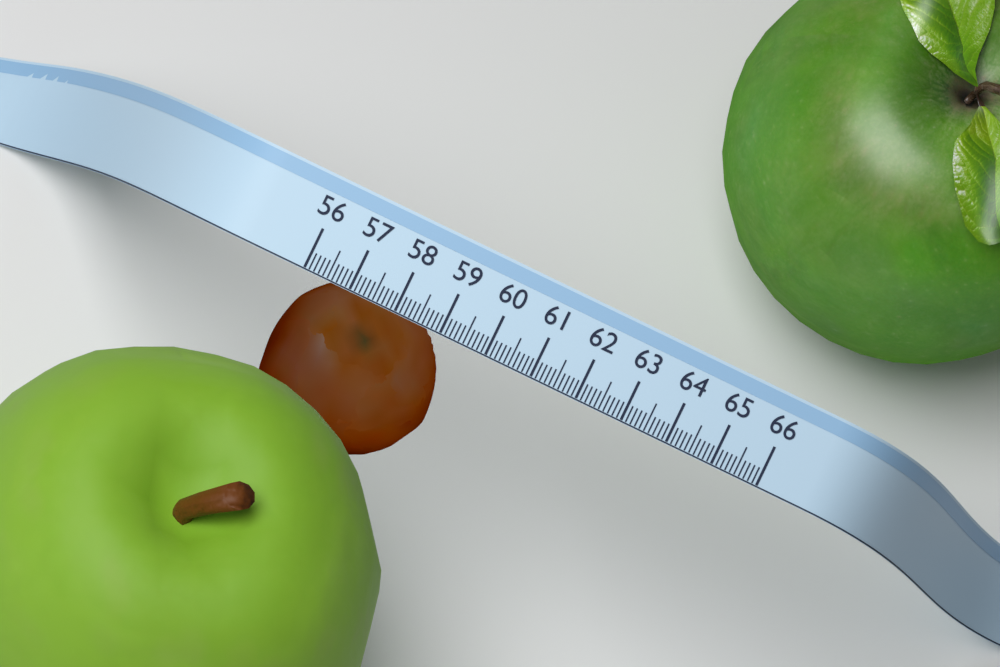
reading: 59.6 (no unit)
